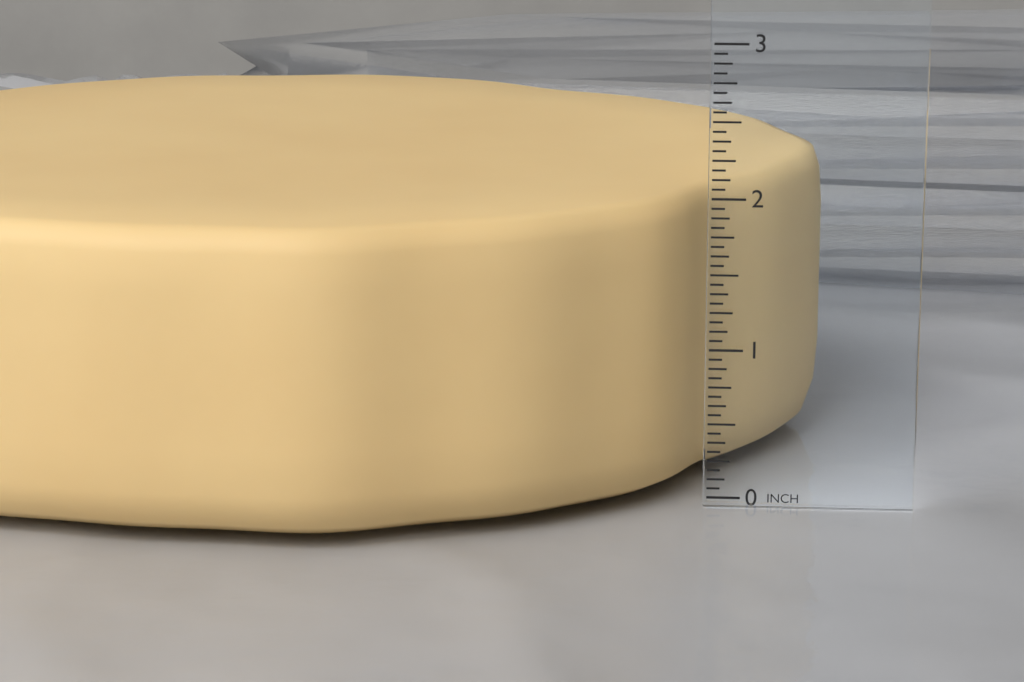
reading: 2.0000 in
